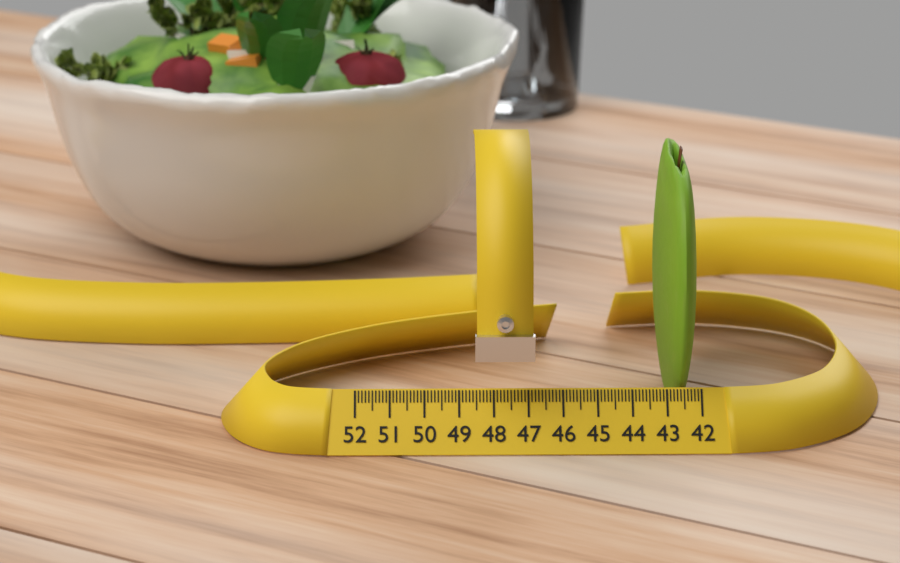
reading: 43.1 (no unit)
